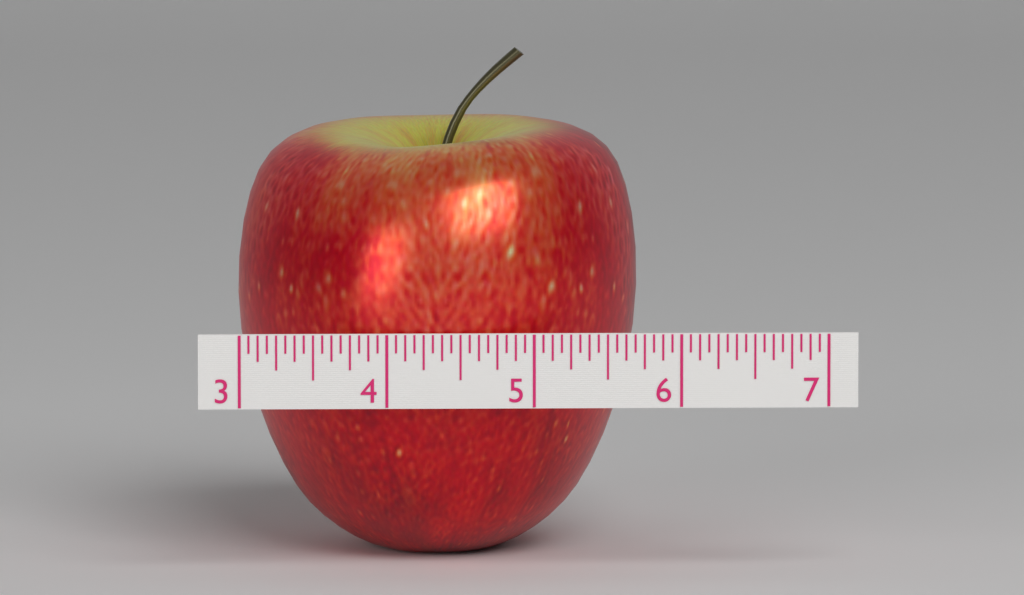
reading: 5.7500 (no unit)
